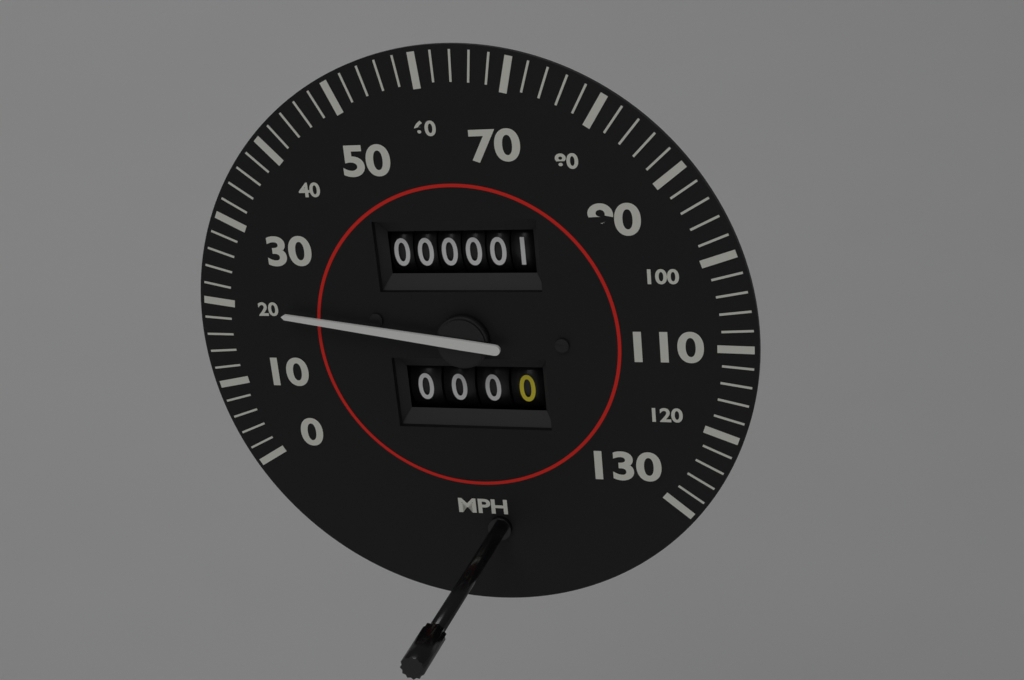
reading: 20 mph
